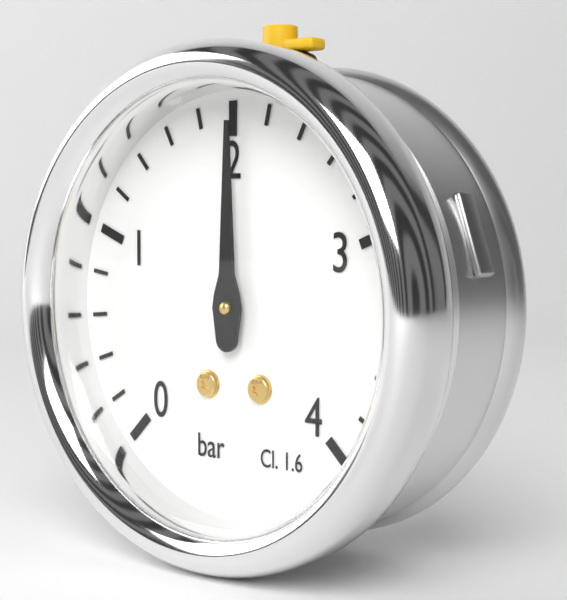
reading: 2.0 bar
